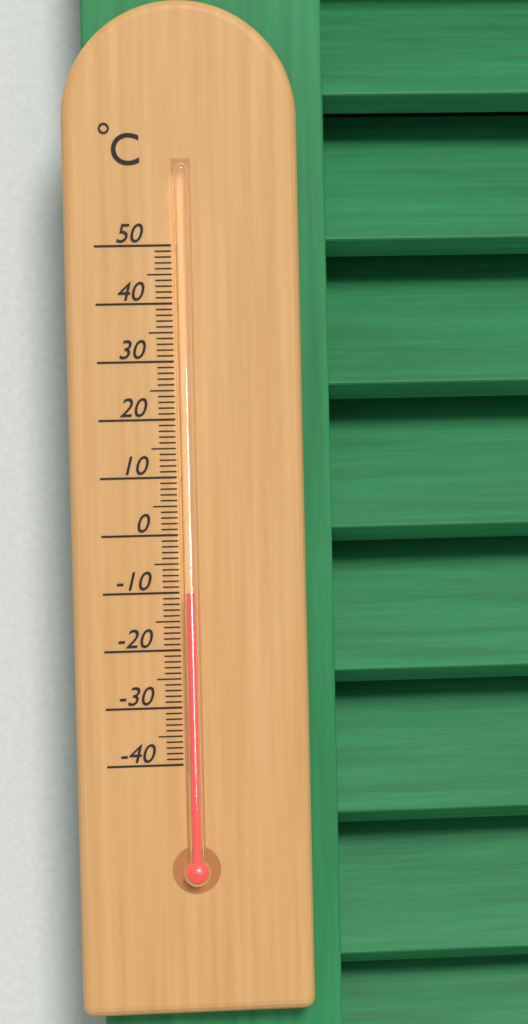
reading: -10 °C
